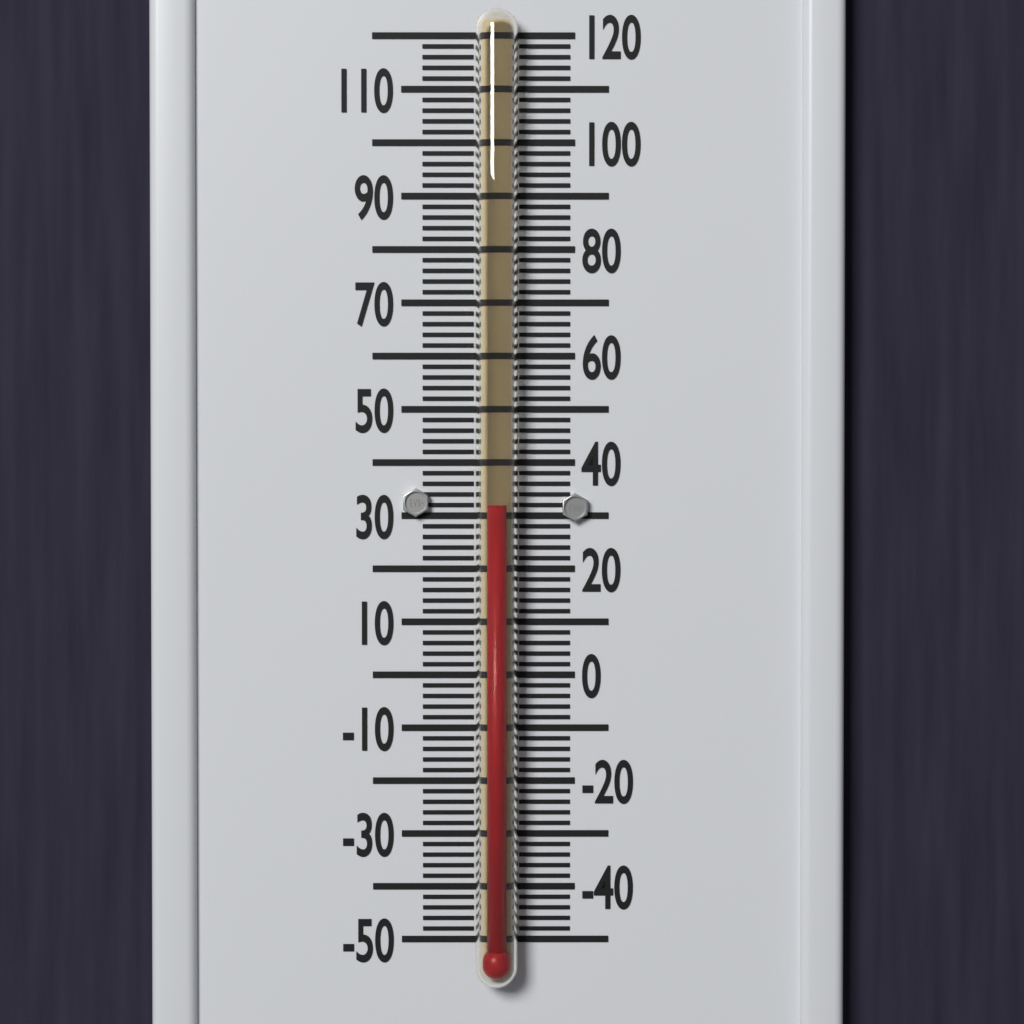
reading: 32 °F
